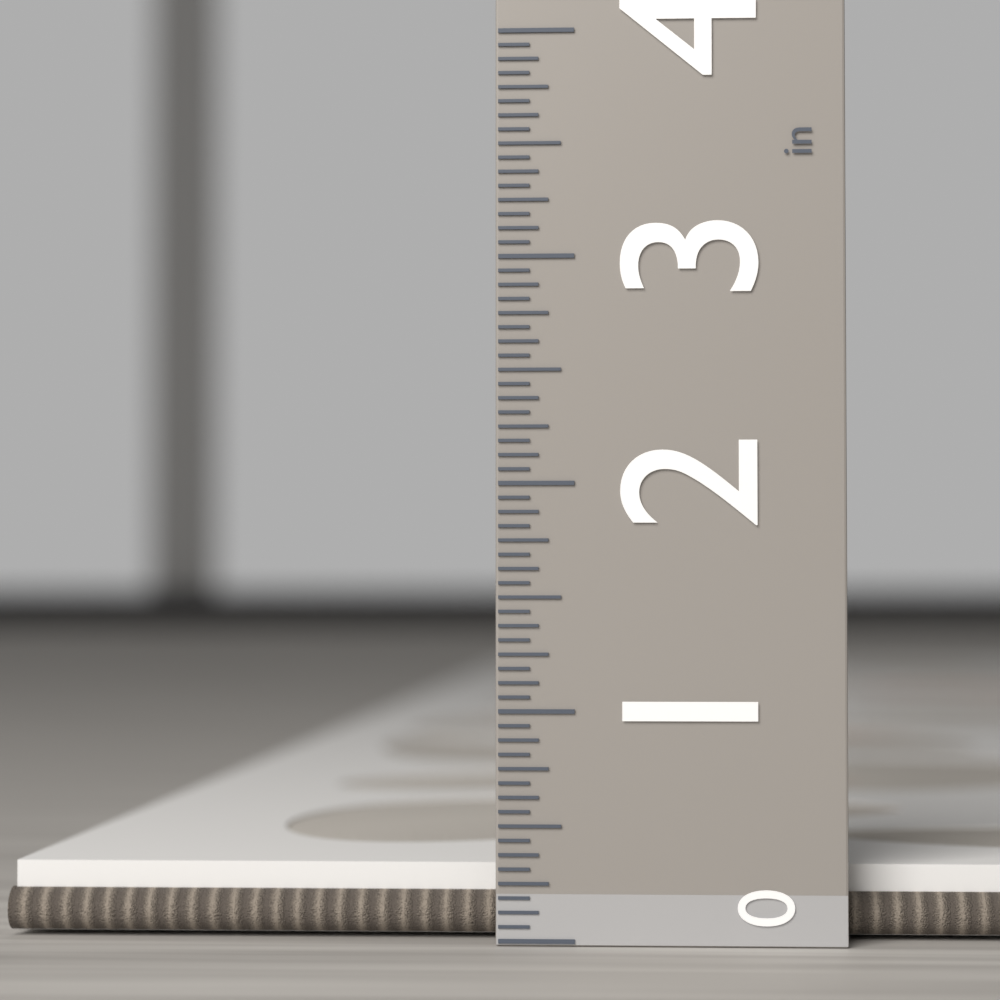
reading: 0.3125 in
